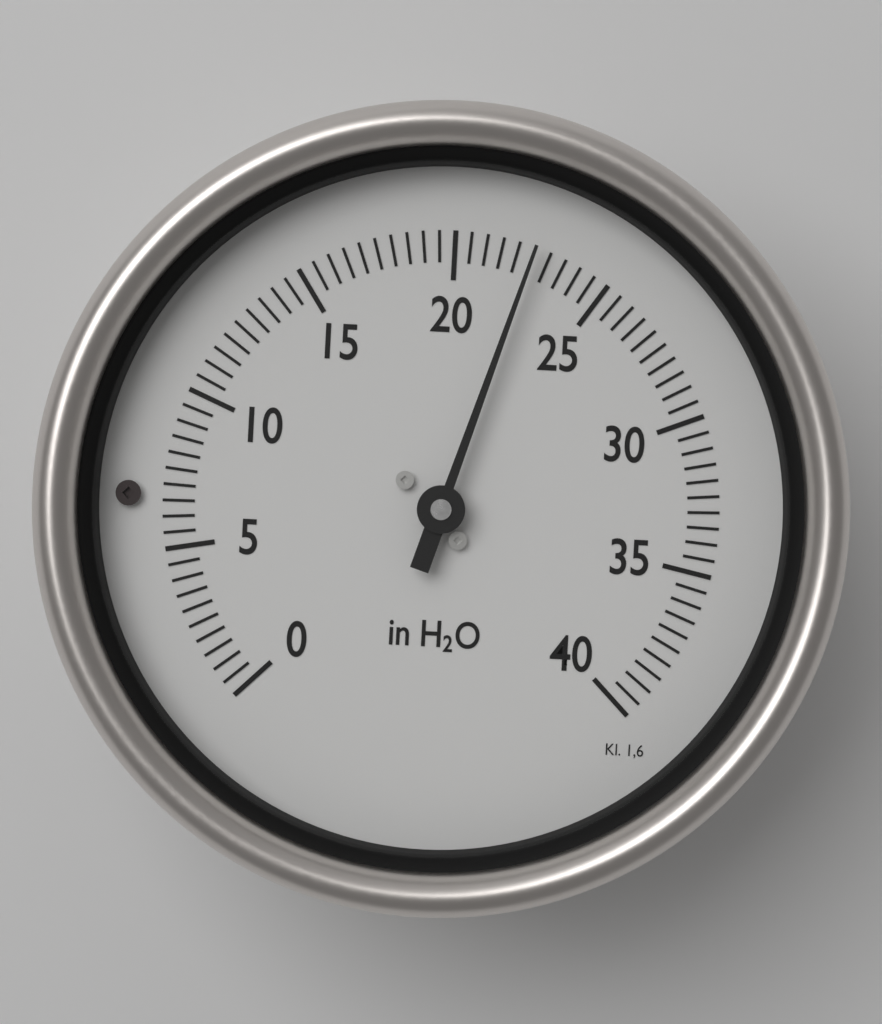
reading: 22.5 in H2O
